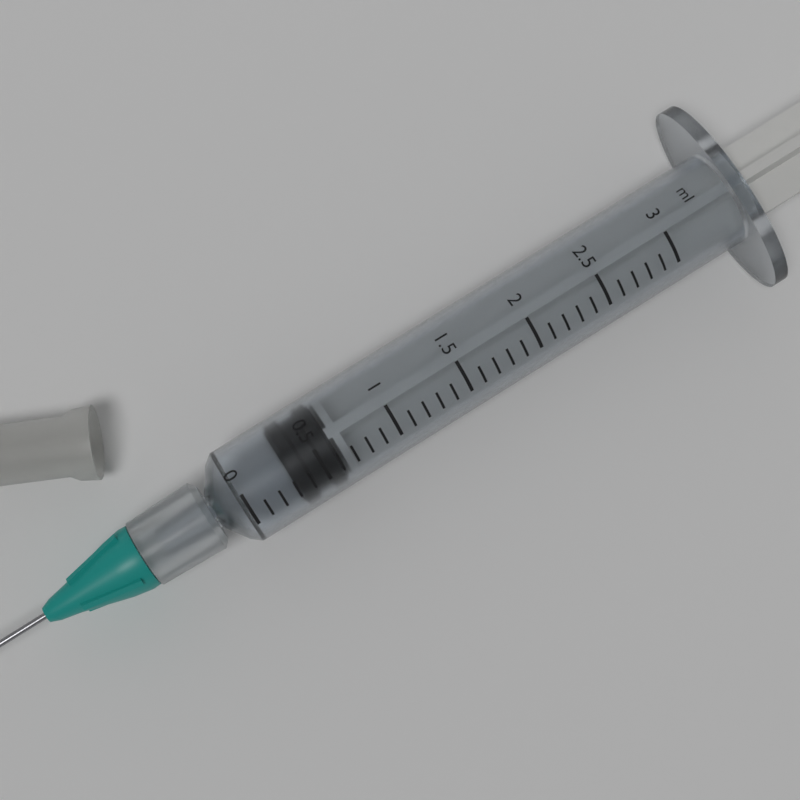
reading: 0.3 ml
